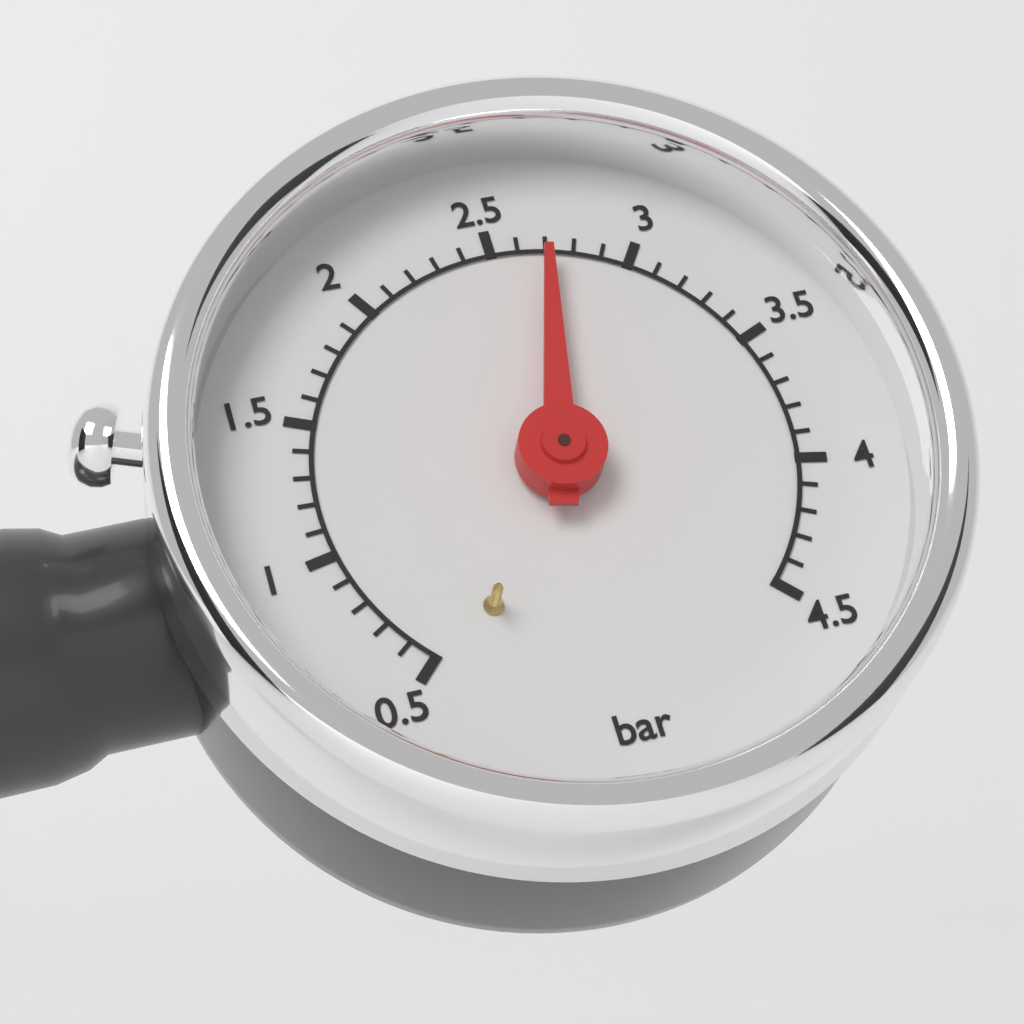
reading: 2.7 bar
